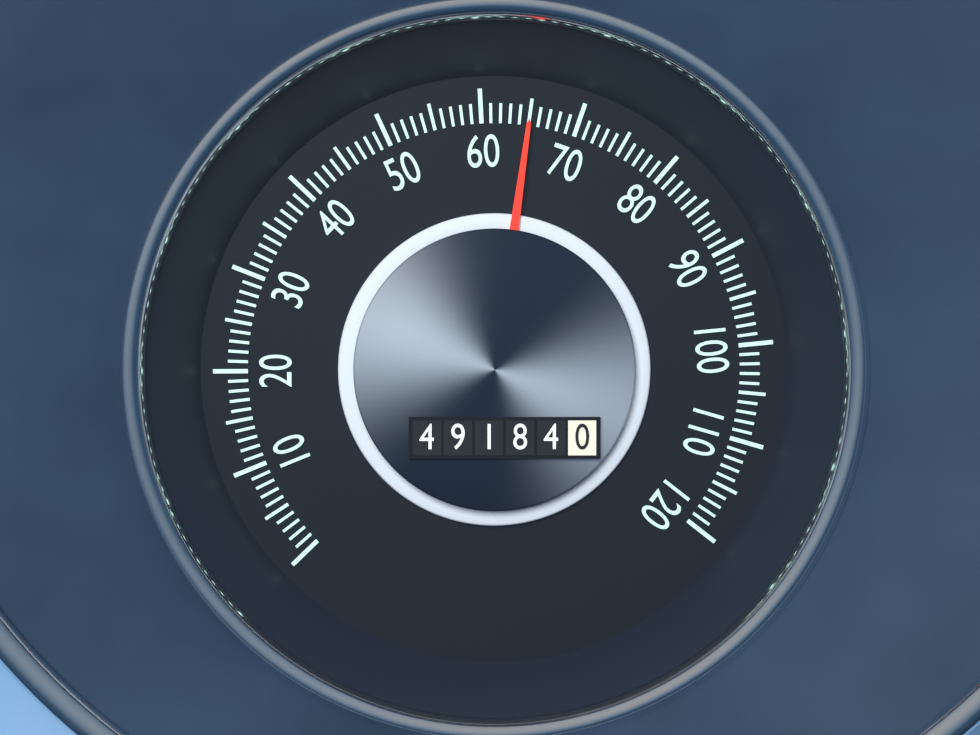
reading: 65 (no unit)
